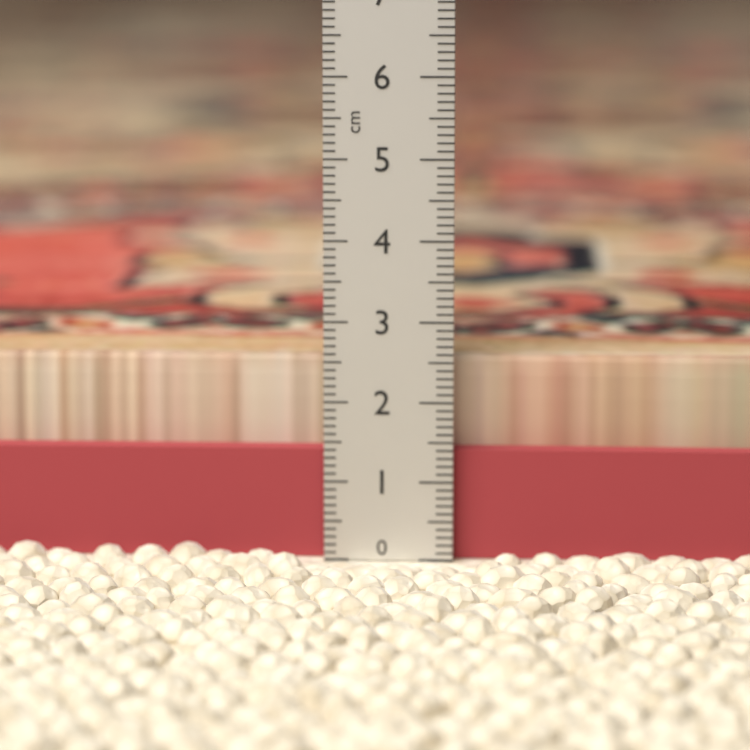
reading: 2.5 cm
